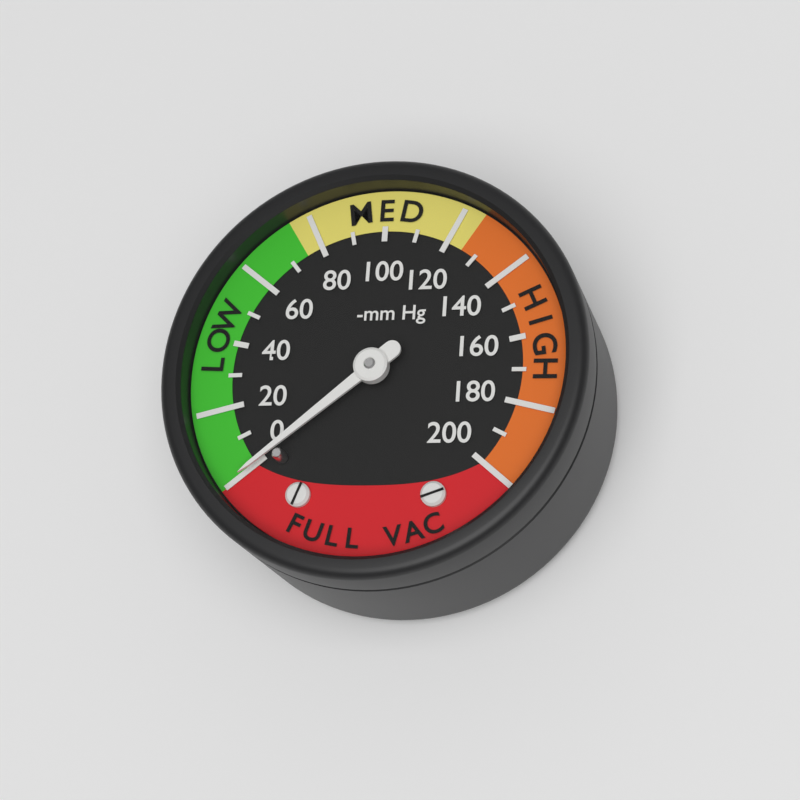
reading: 0 mmHg
